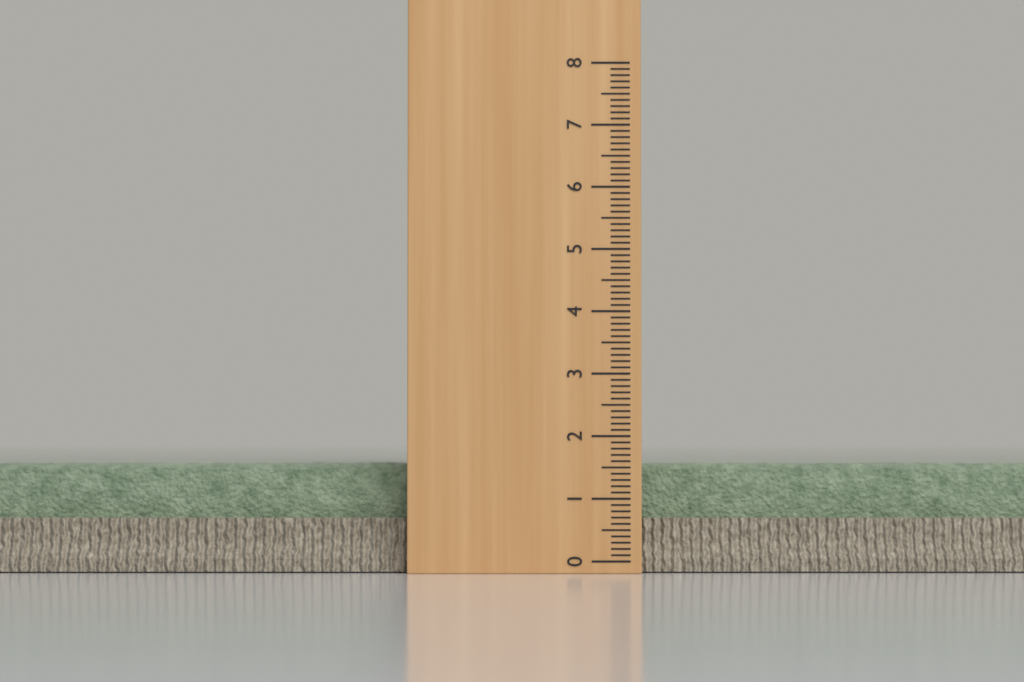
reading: 1.6 (no unit)
